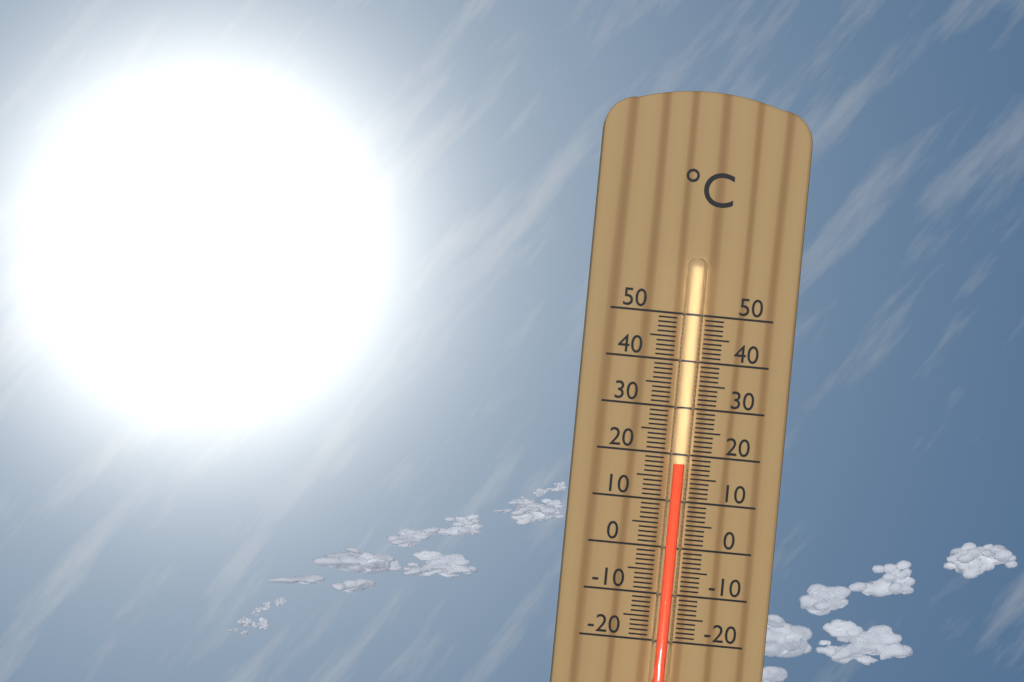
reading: 18 °C
